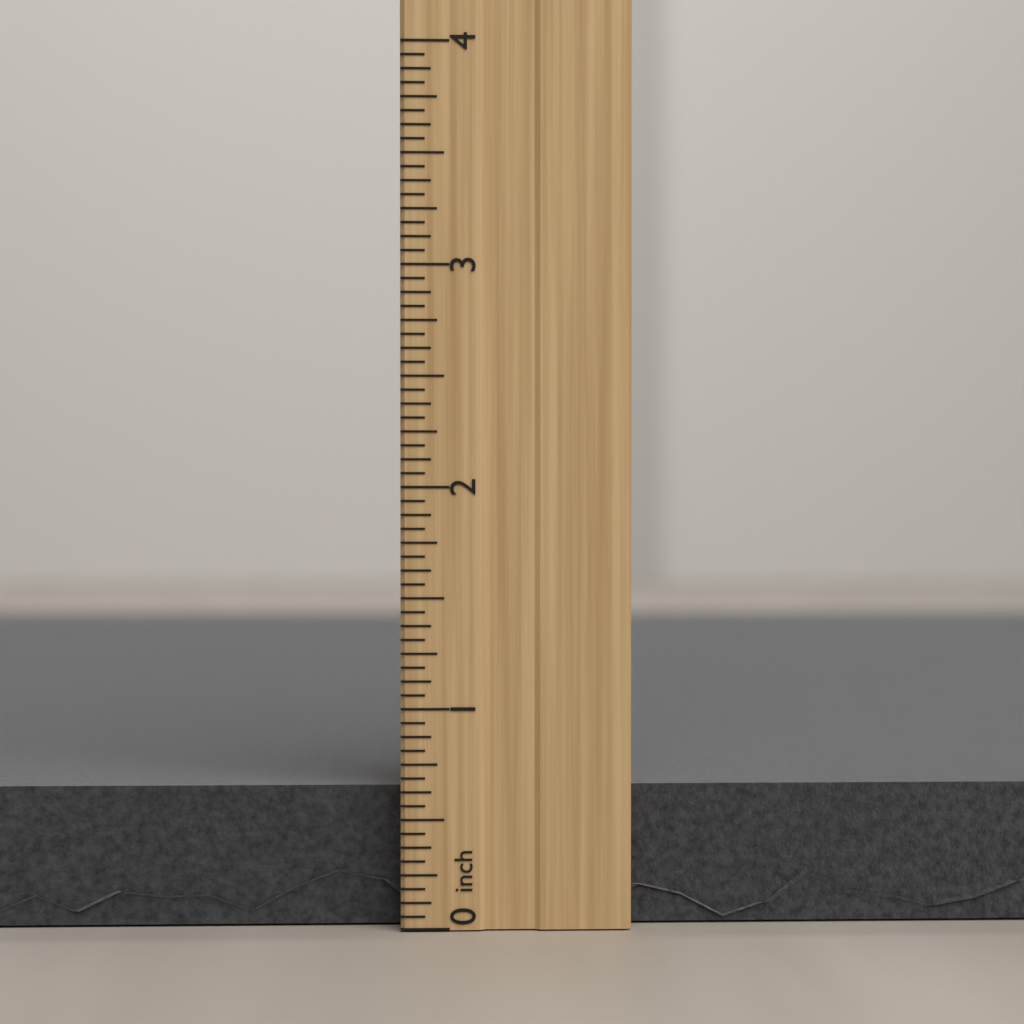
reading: 0.6875 inch
